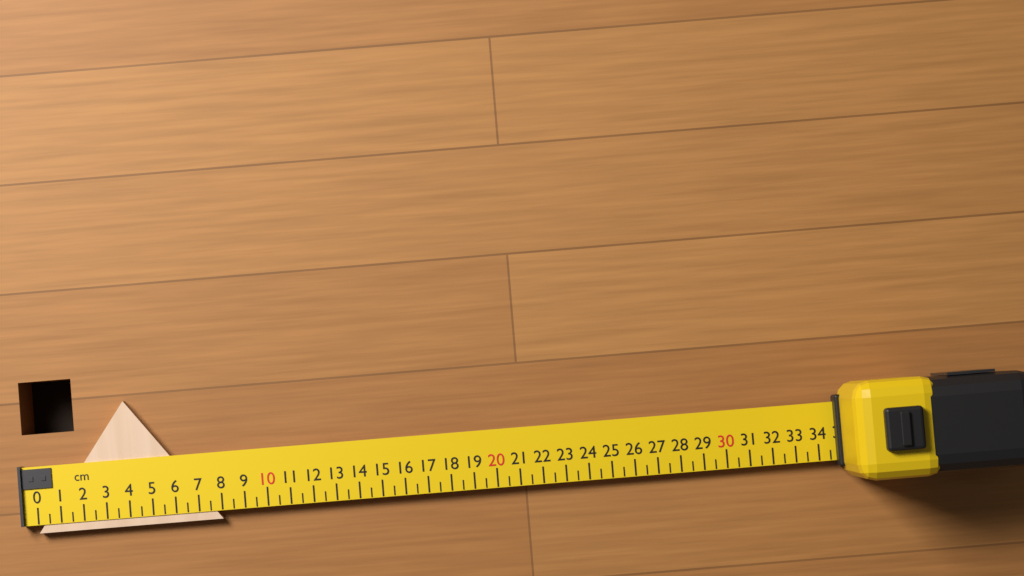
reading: 8.0 cm
